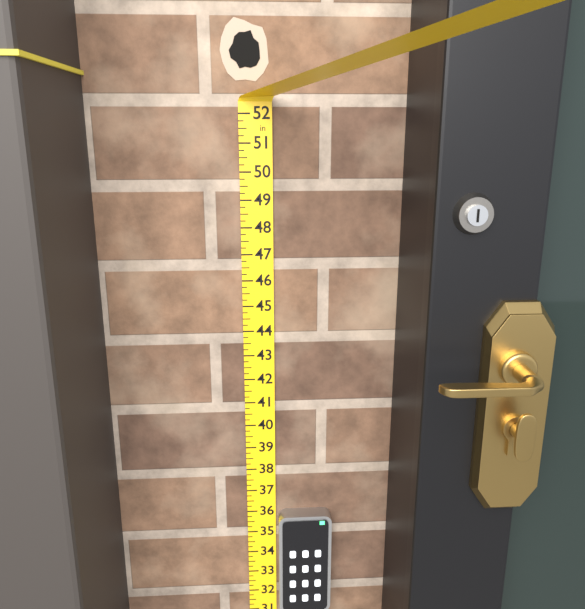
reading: 36.00 in
